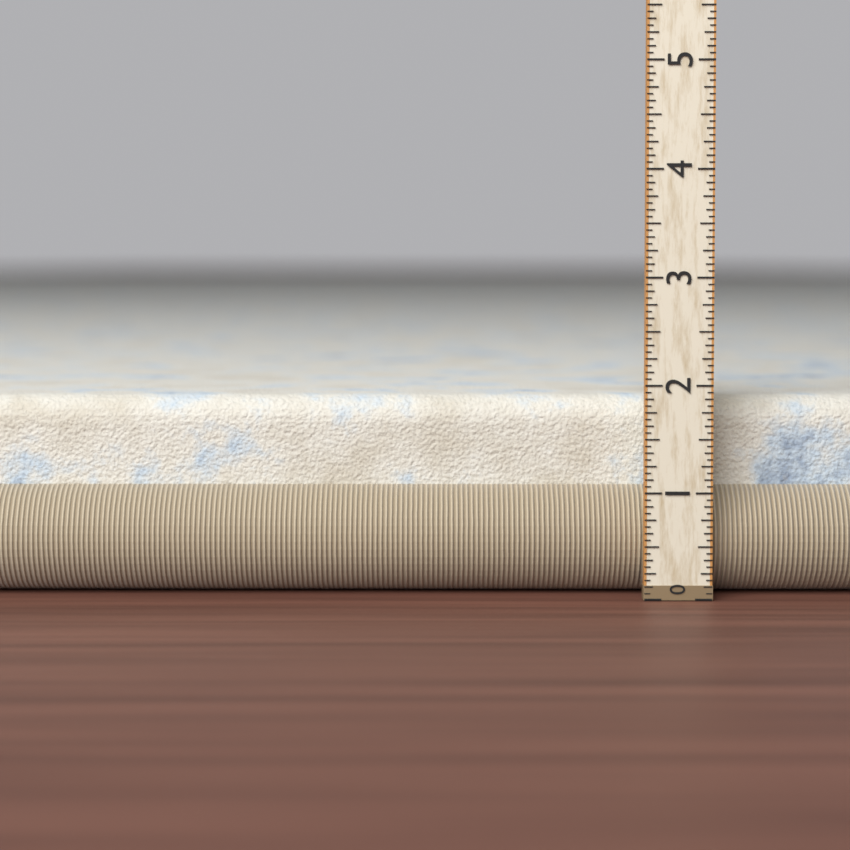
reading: 1.8750 (no unit)
